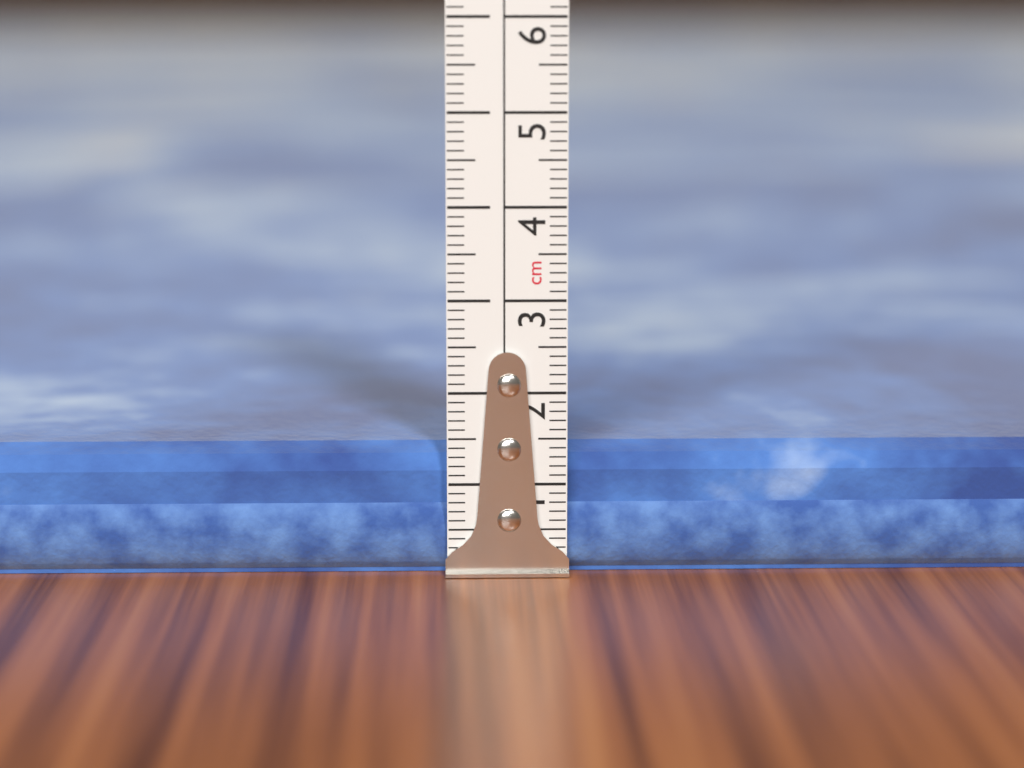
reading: 1.4 cm
